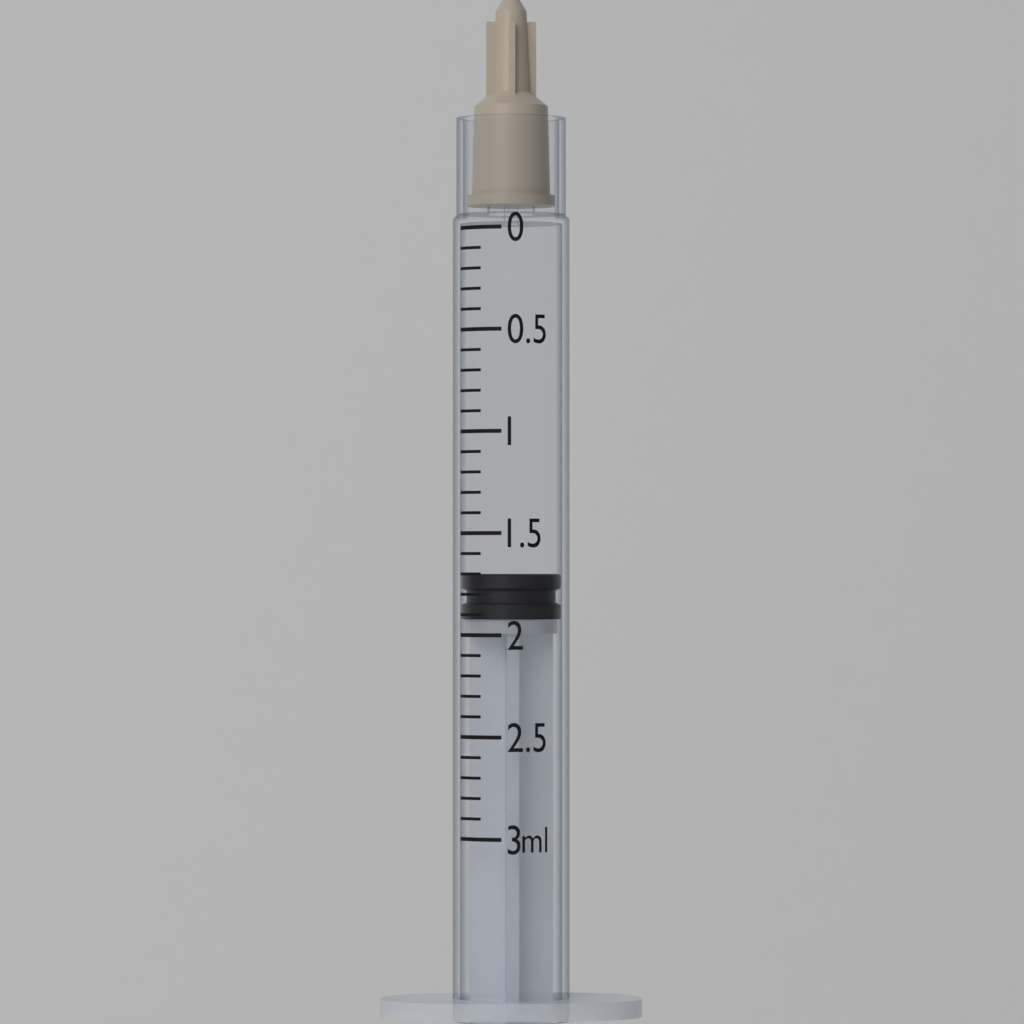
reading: 1.7 ml
